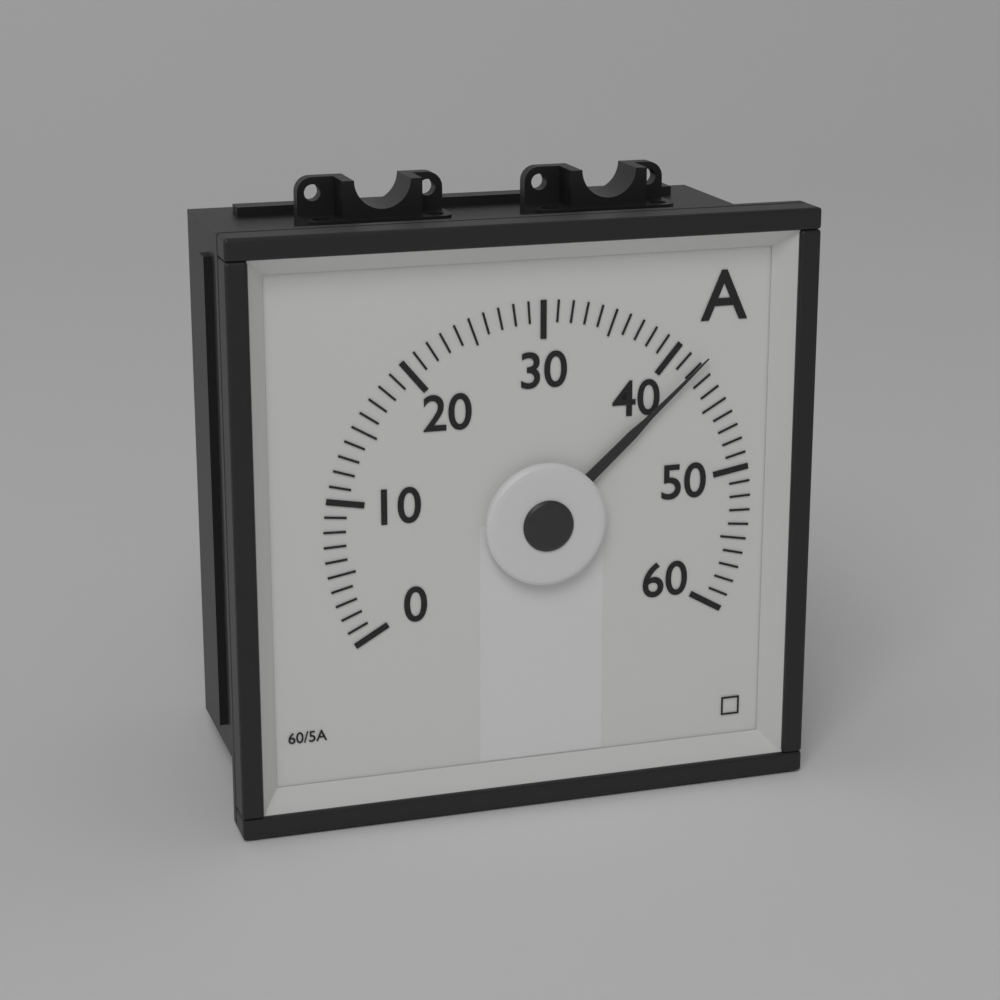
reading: 42 A
